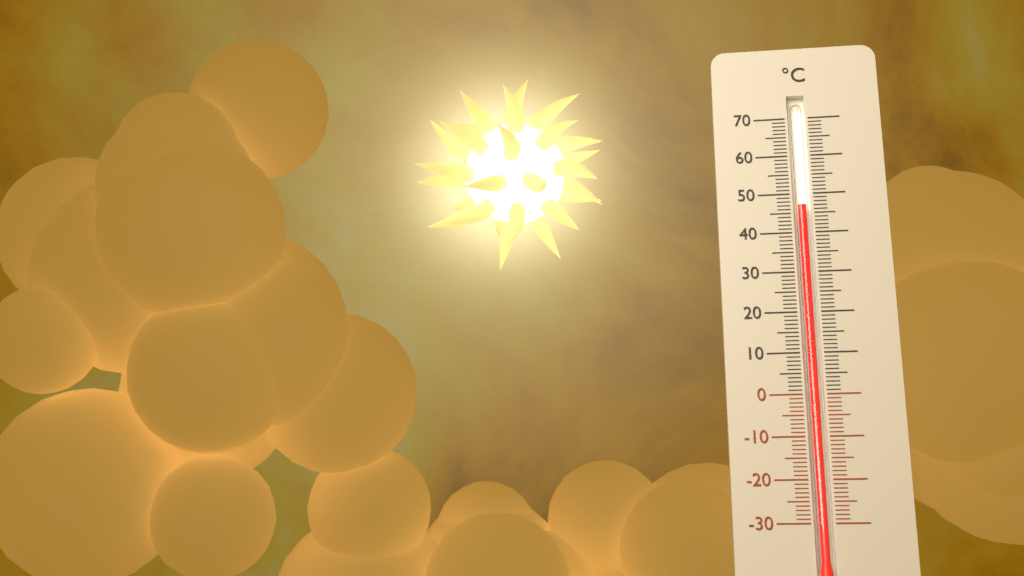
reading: 47 °C
